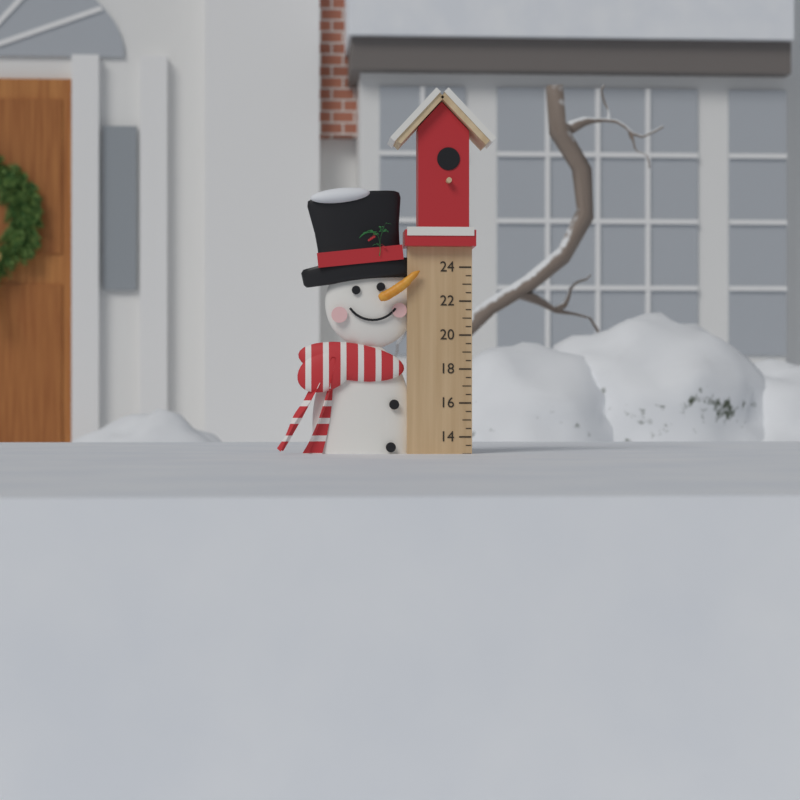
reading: 13.0 (no unit)
